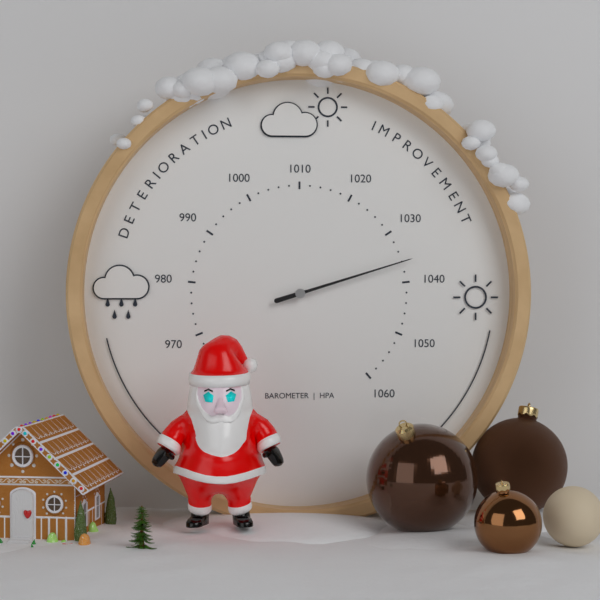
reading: 1036 hPa
